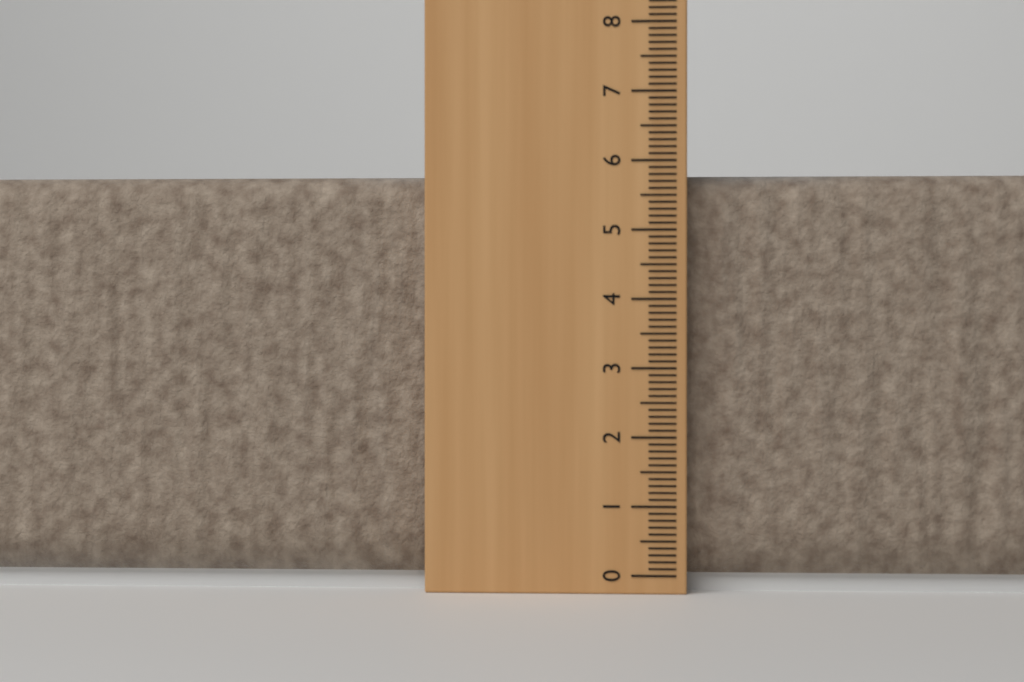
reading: 5.8 cm
